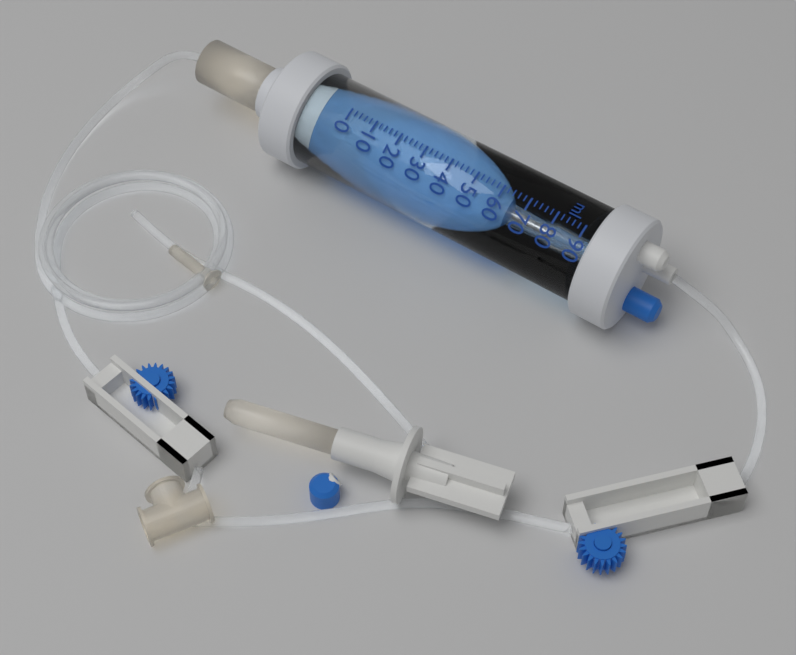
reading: 64 ml
